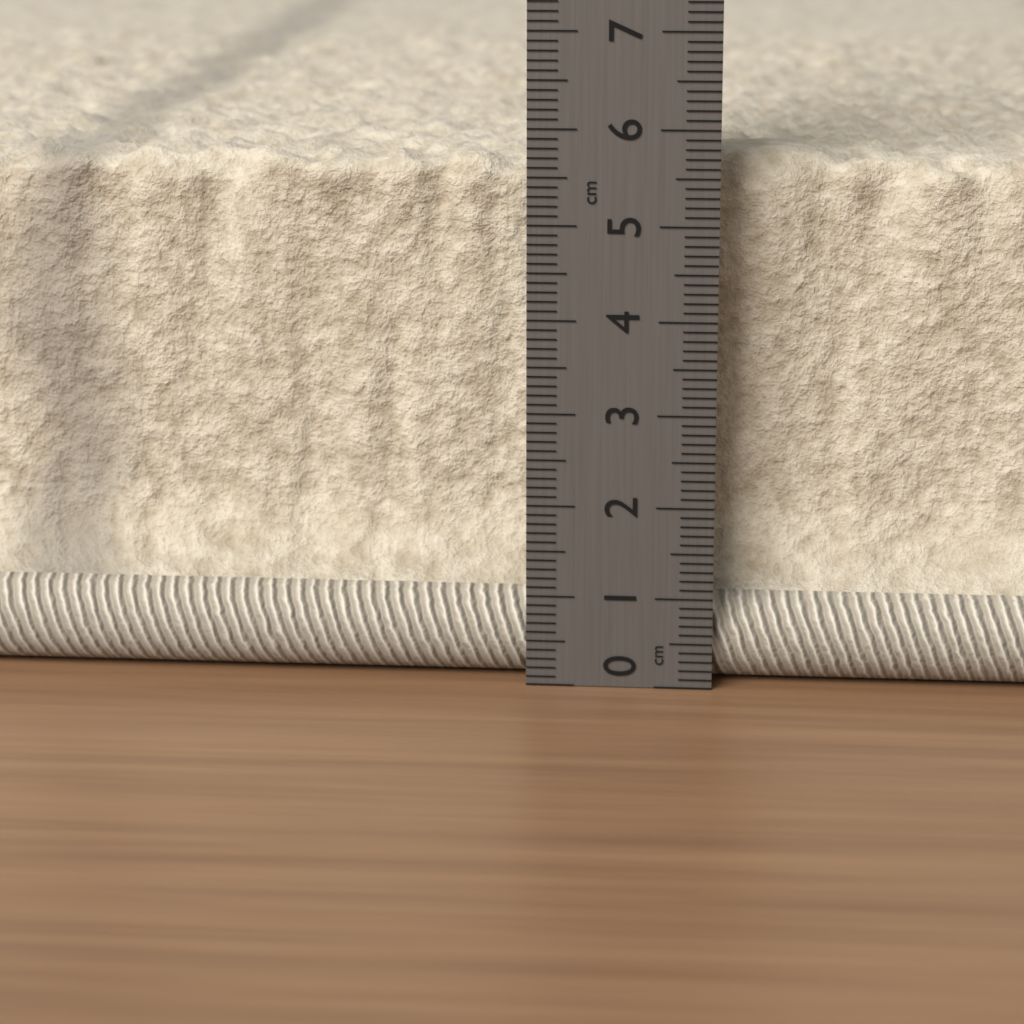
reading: 5.7 cm
